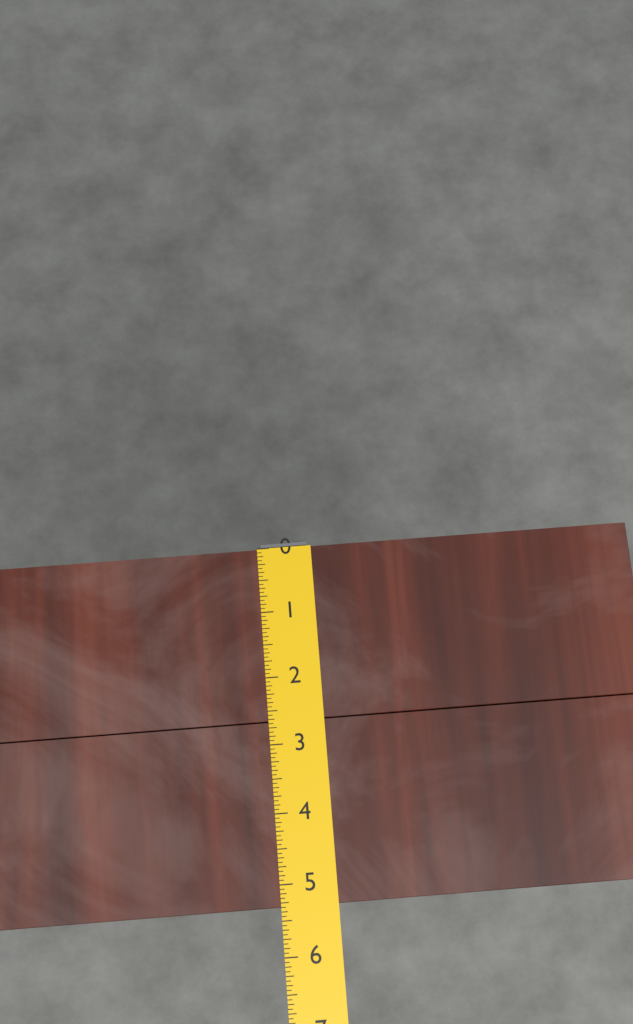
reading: 5.3125 (no unit)
